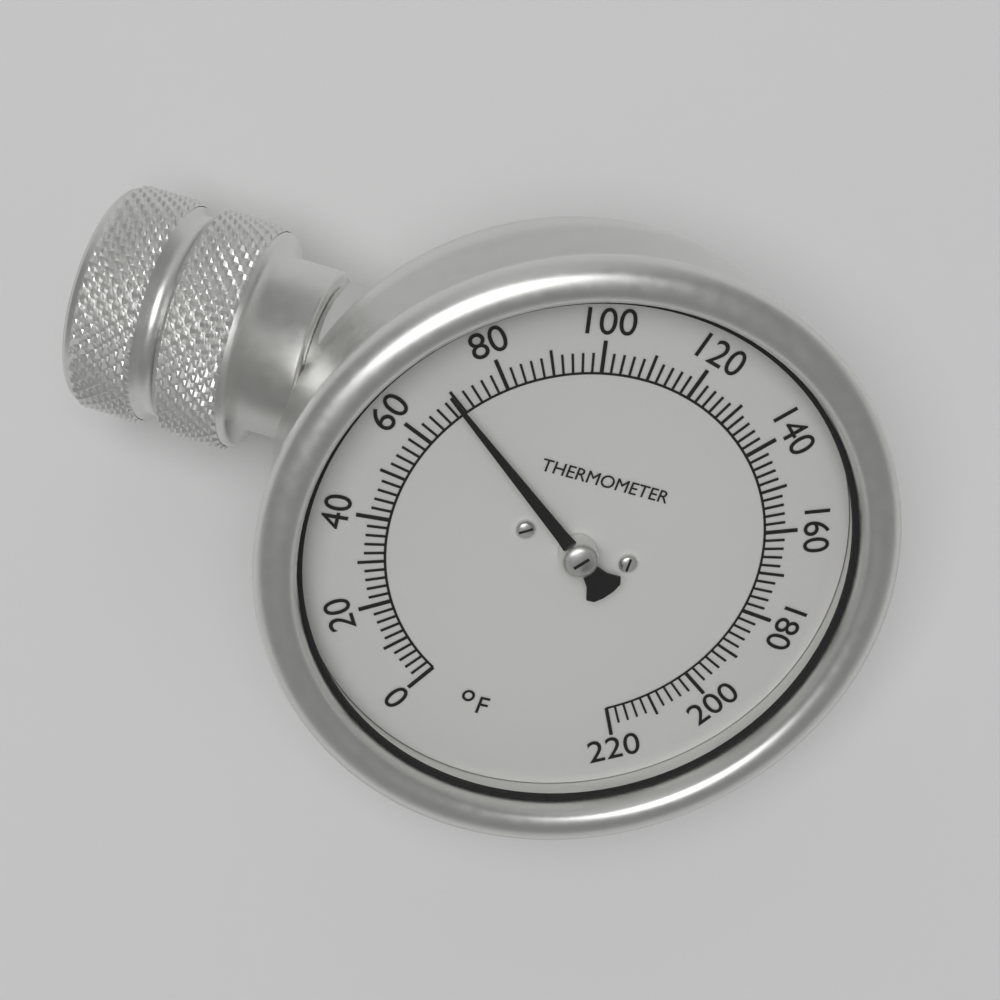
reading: 70 °F
